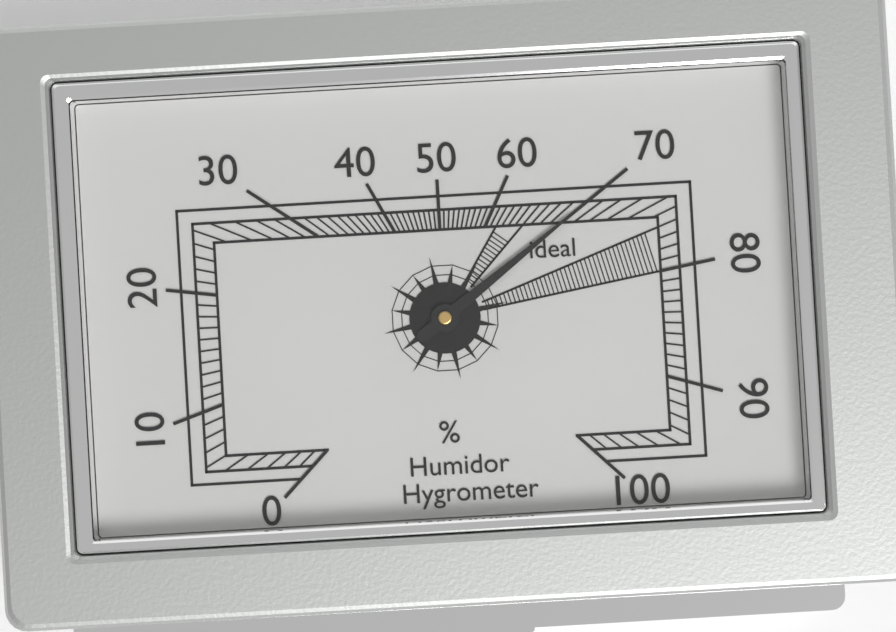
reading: 70 %
